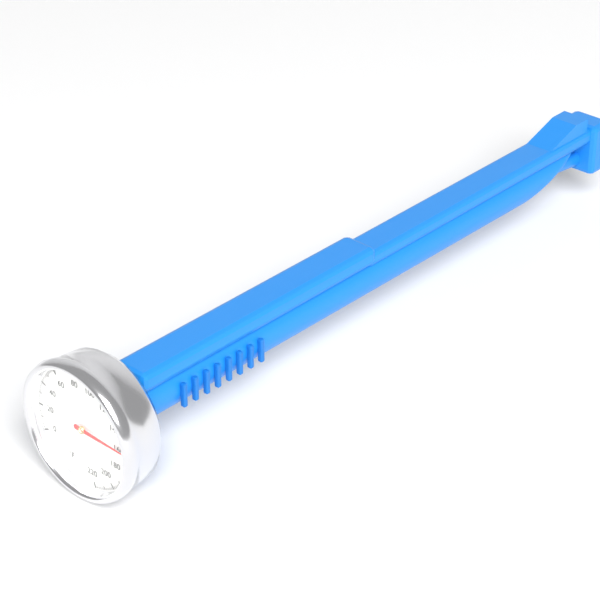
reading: 160 °F
